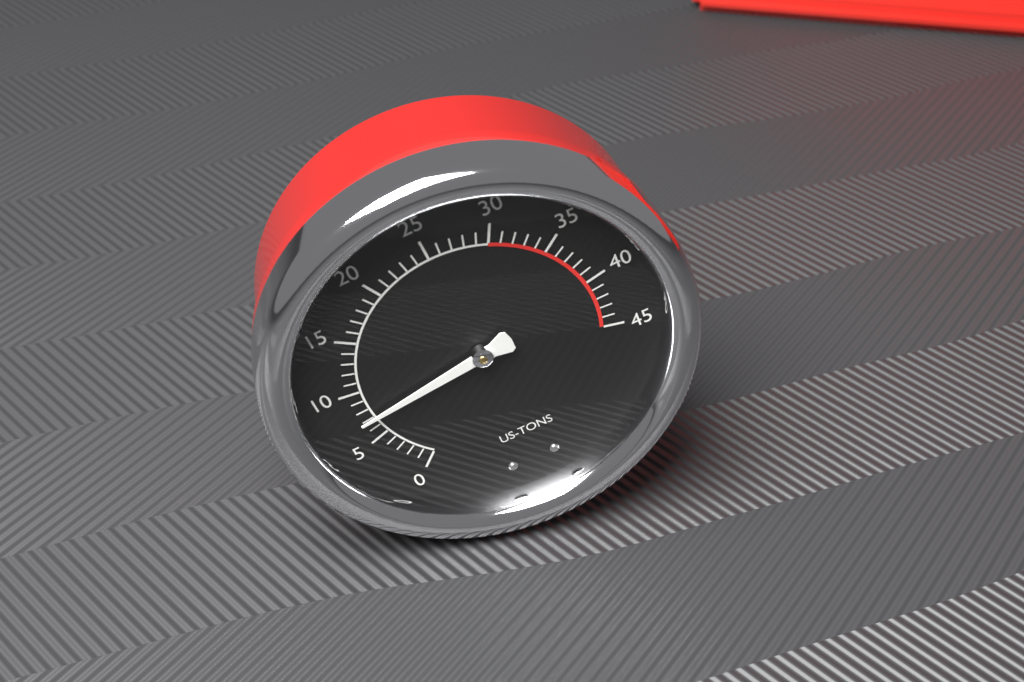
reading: 7 US tons
